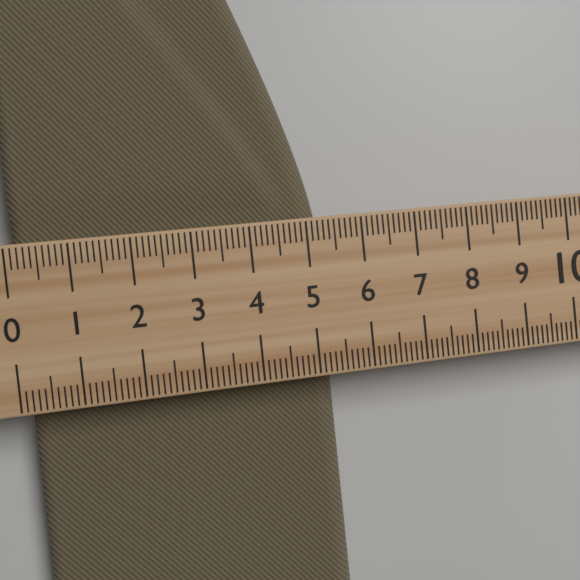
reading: 5.4 (no unit)
